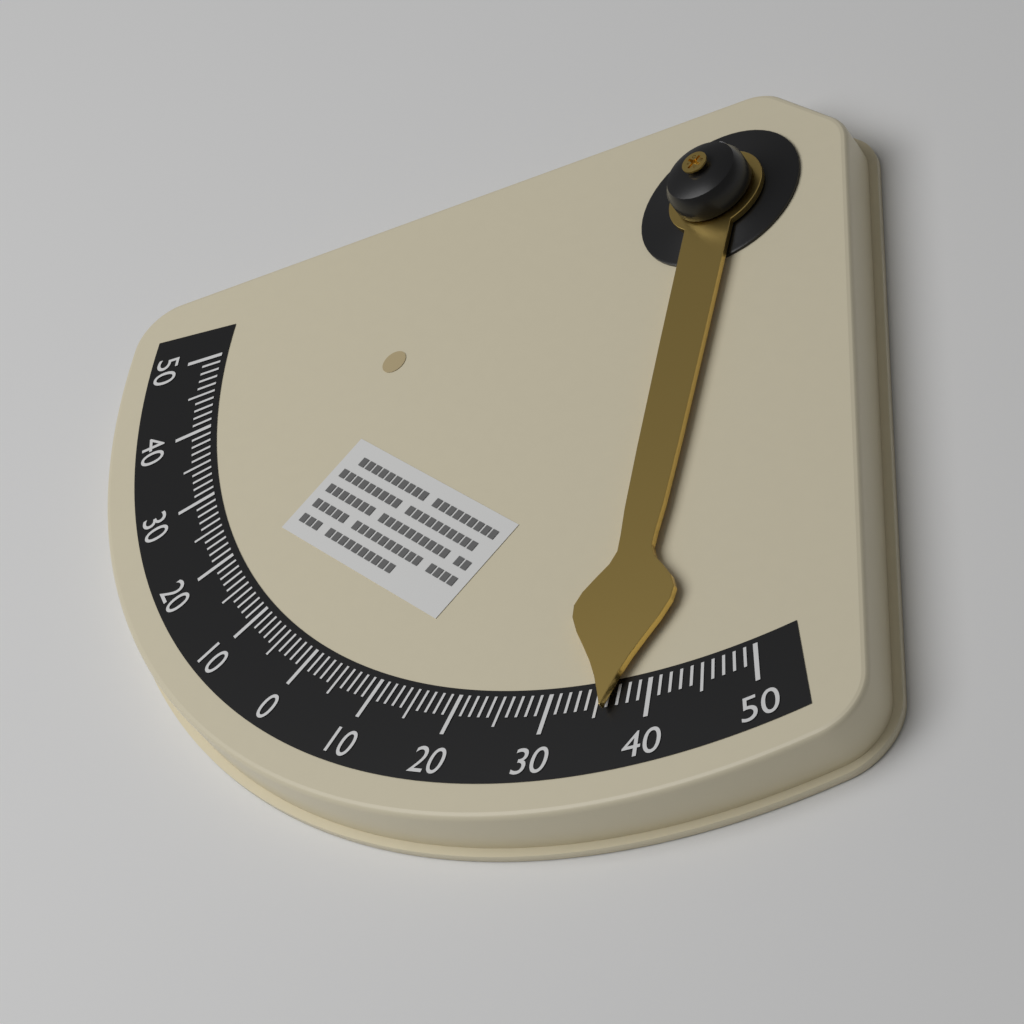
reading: 36 °
